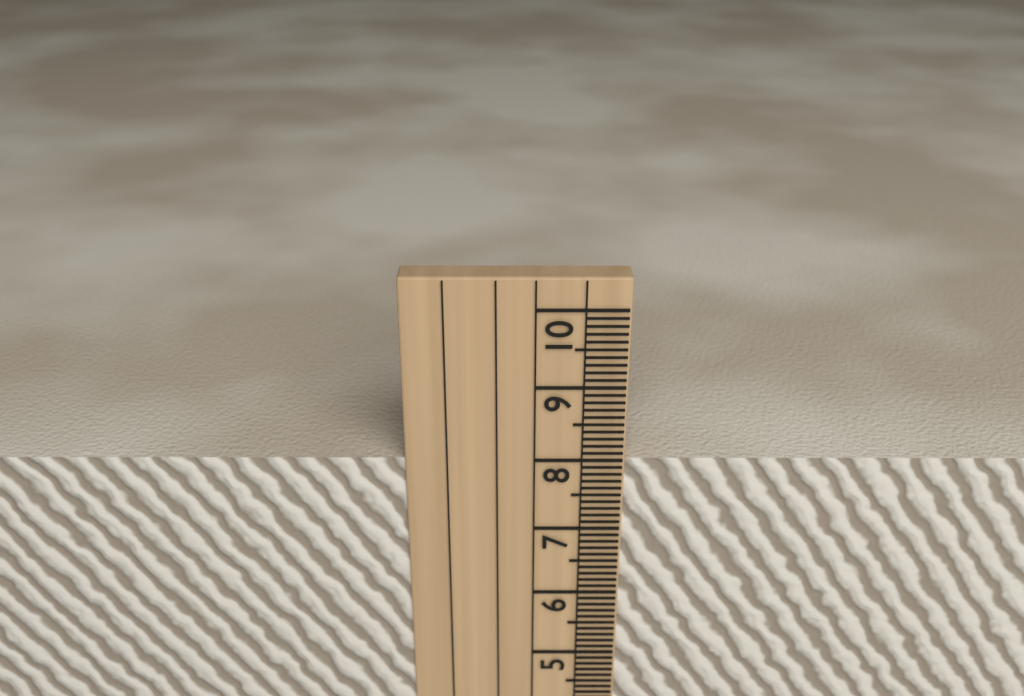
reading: 8.0 cm
